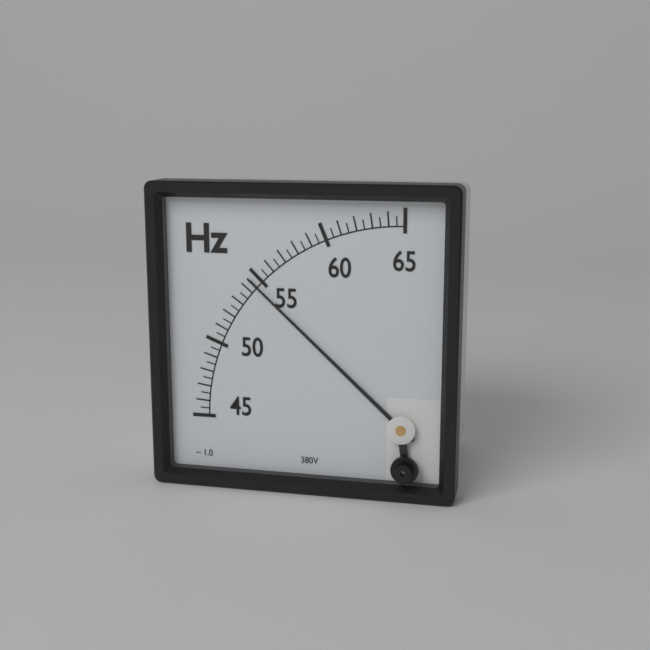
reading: 54.5 Hz
